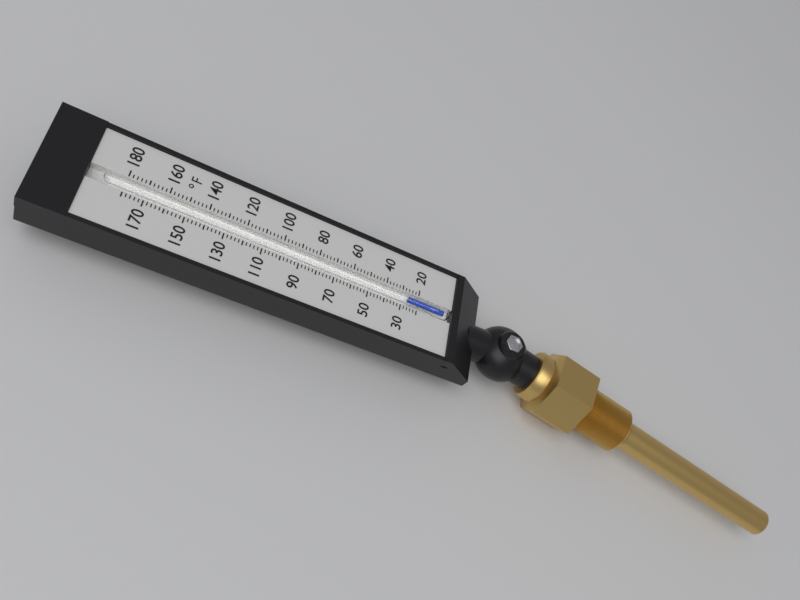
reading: 26 °F
